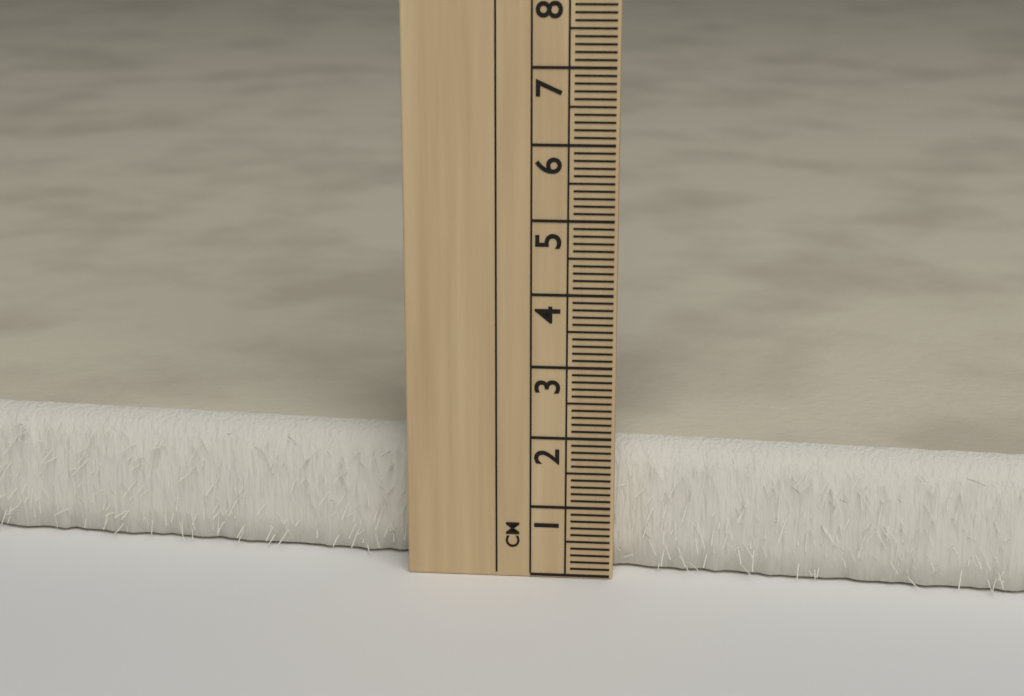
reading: 1.8 cm
